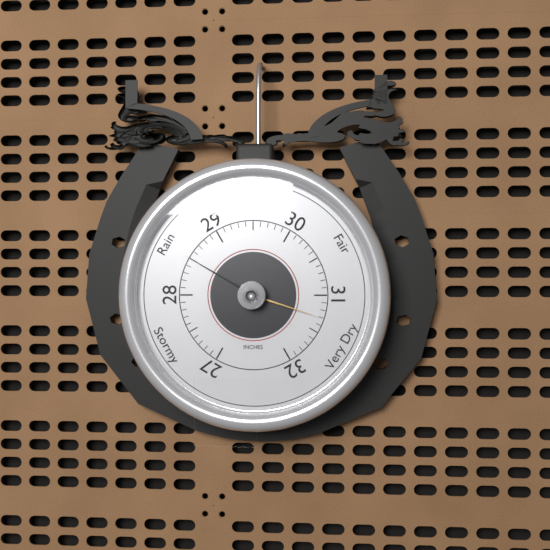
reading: 28.5 inHg
